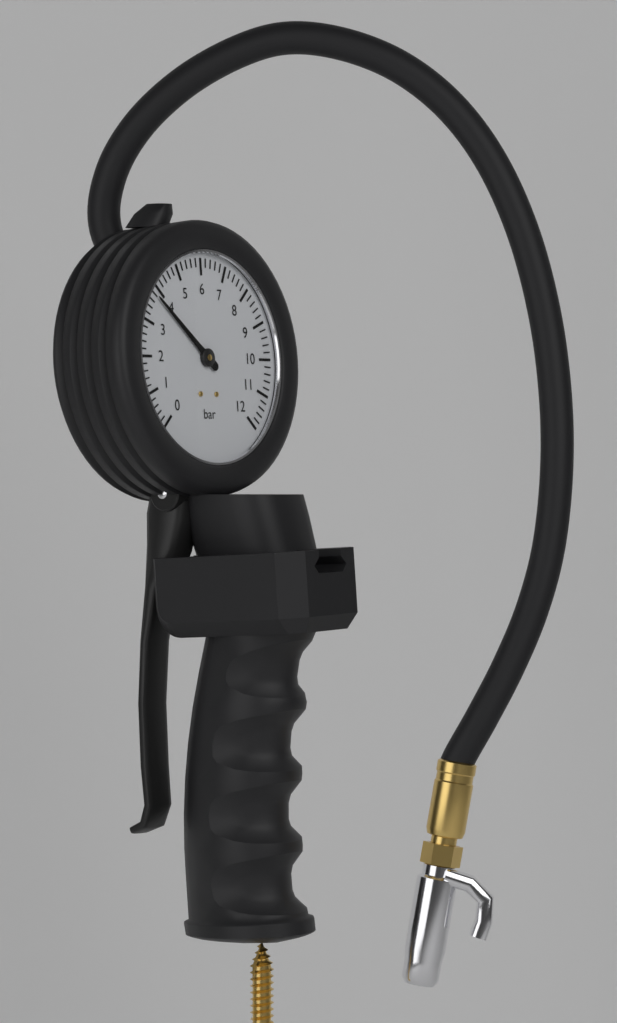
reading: 3.8 bar
